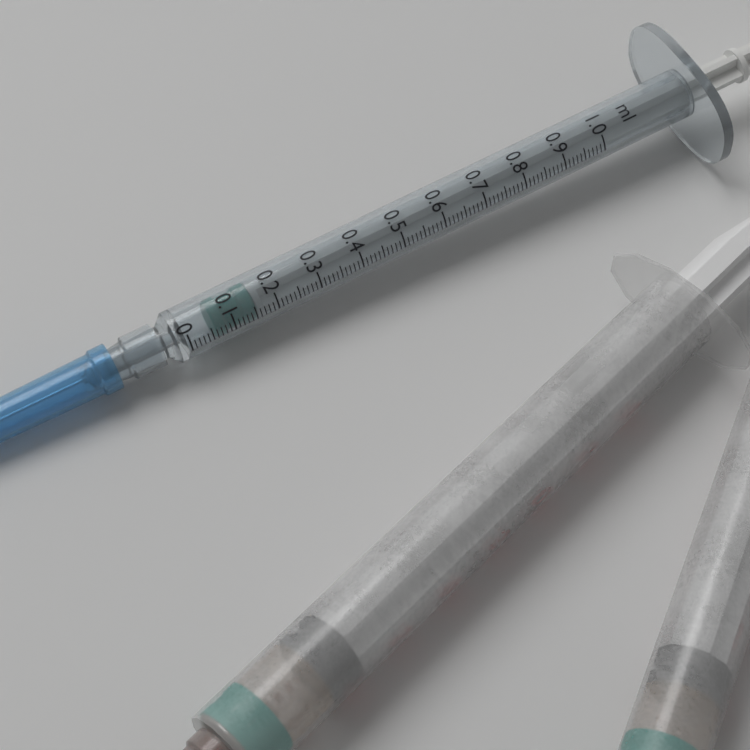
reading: 0.06 ml
